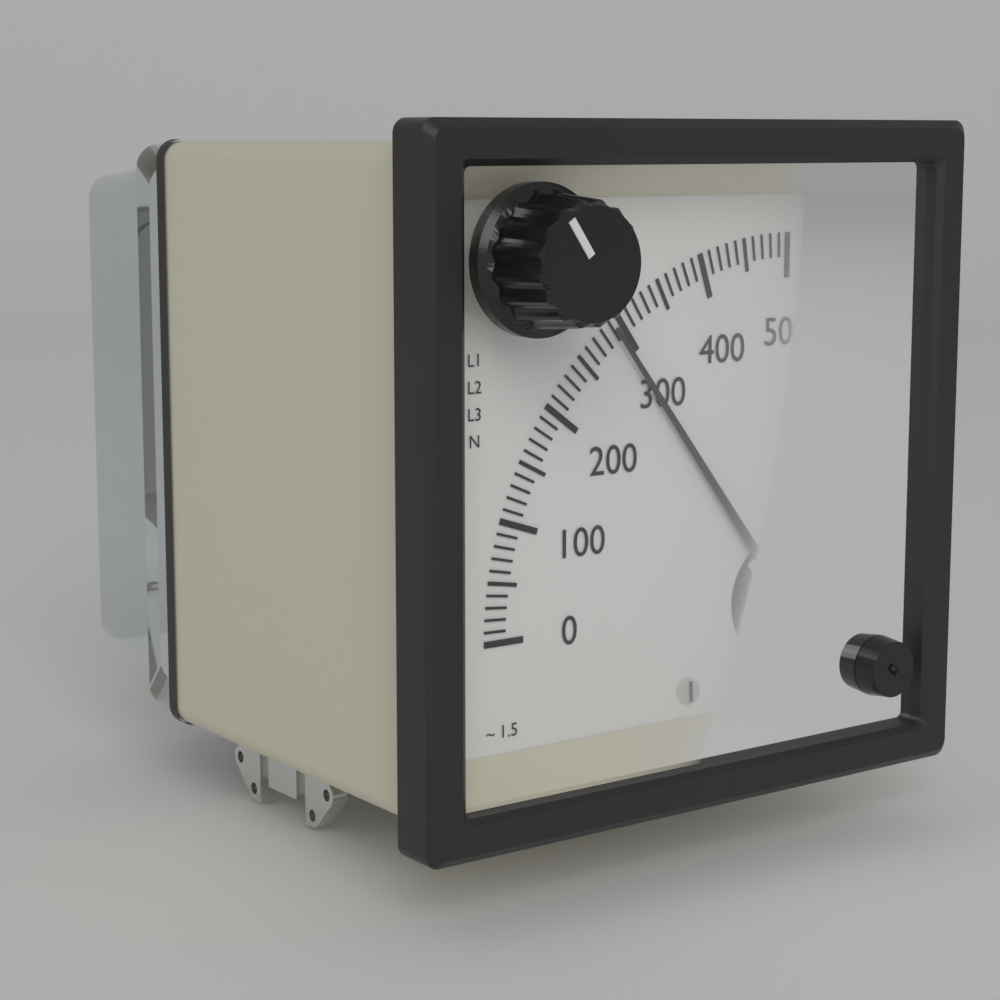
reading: 290 V
